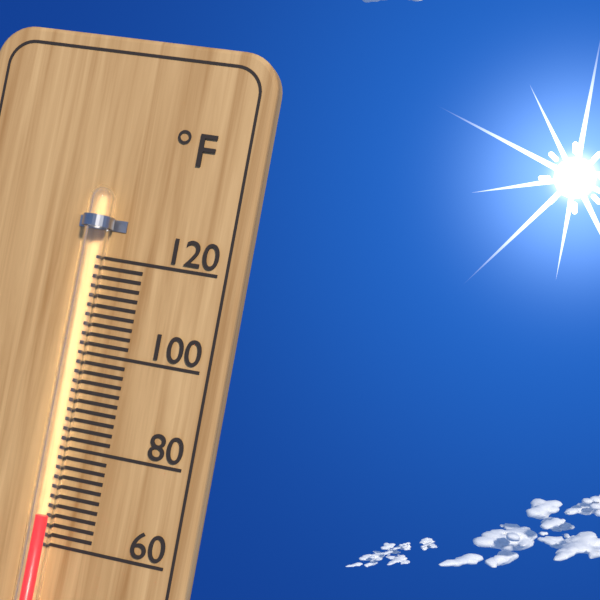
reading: 66 °F
